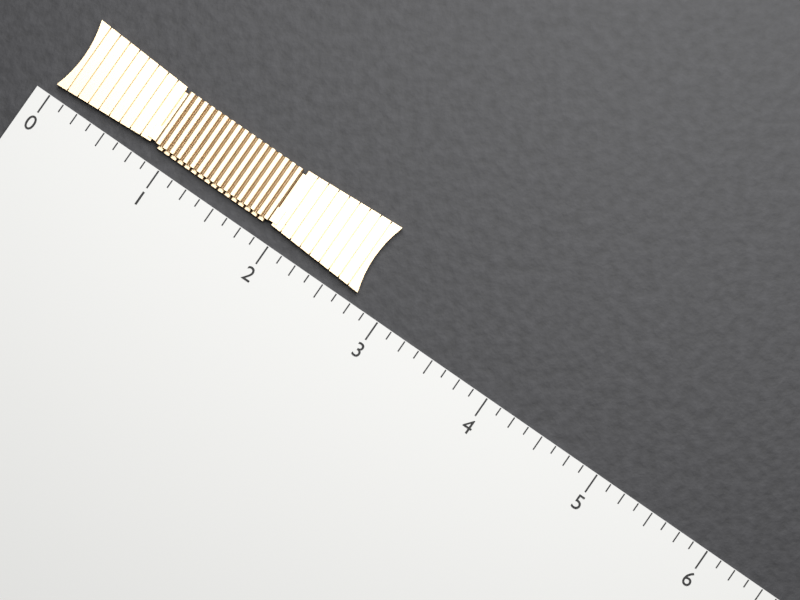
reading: 2.750 (no unit)
